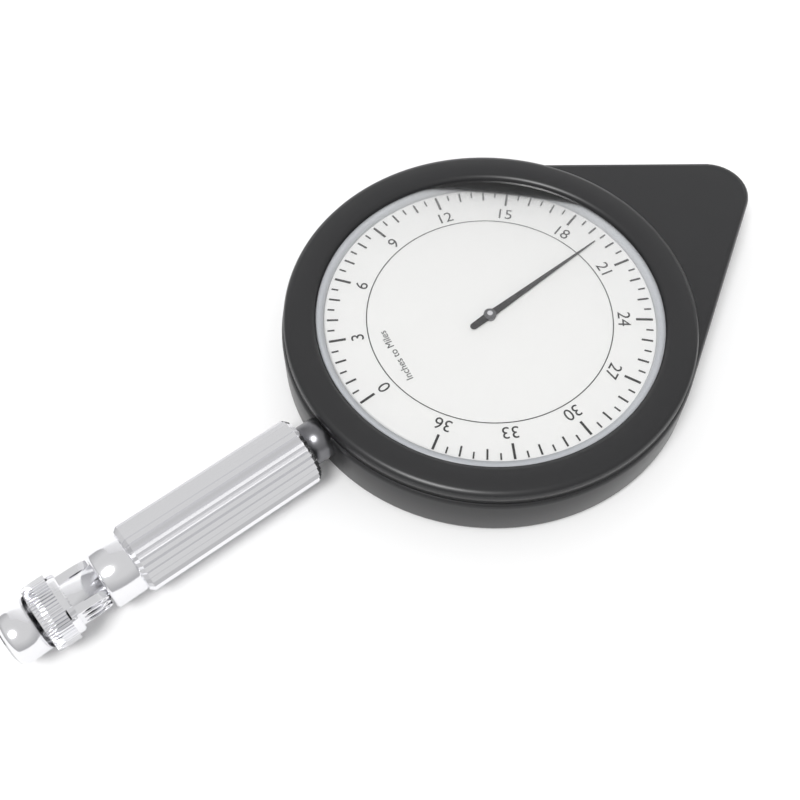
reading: 19.5 miles
